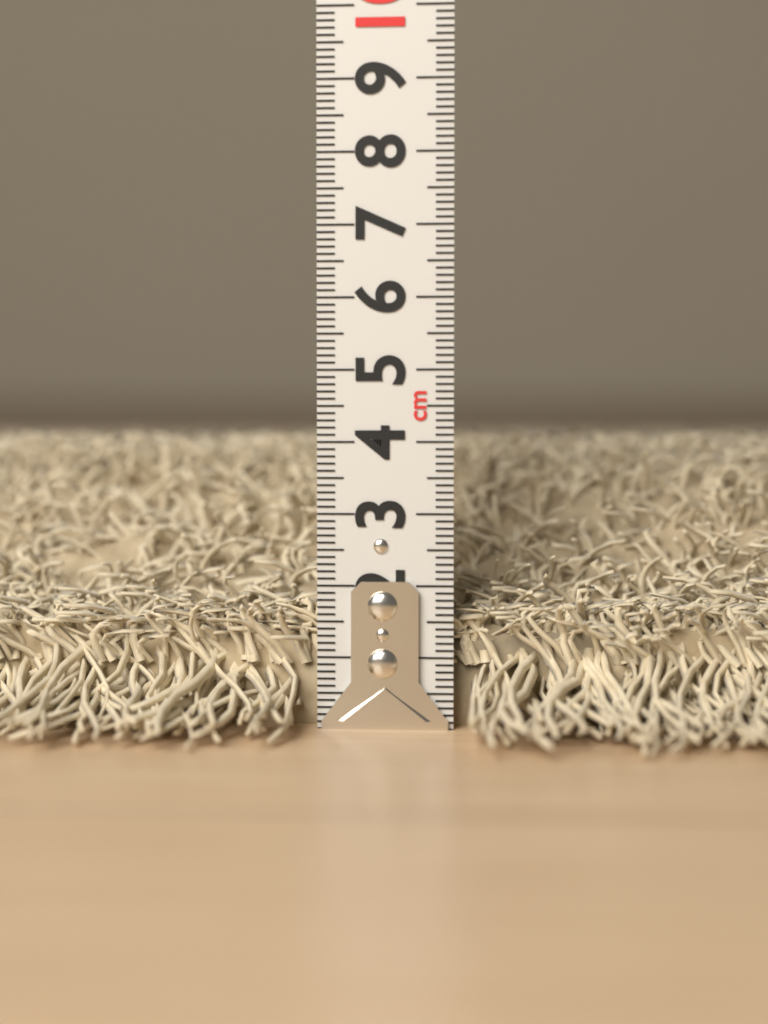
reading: 4.3 cm
